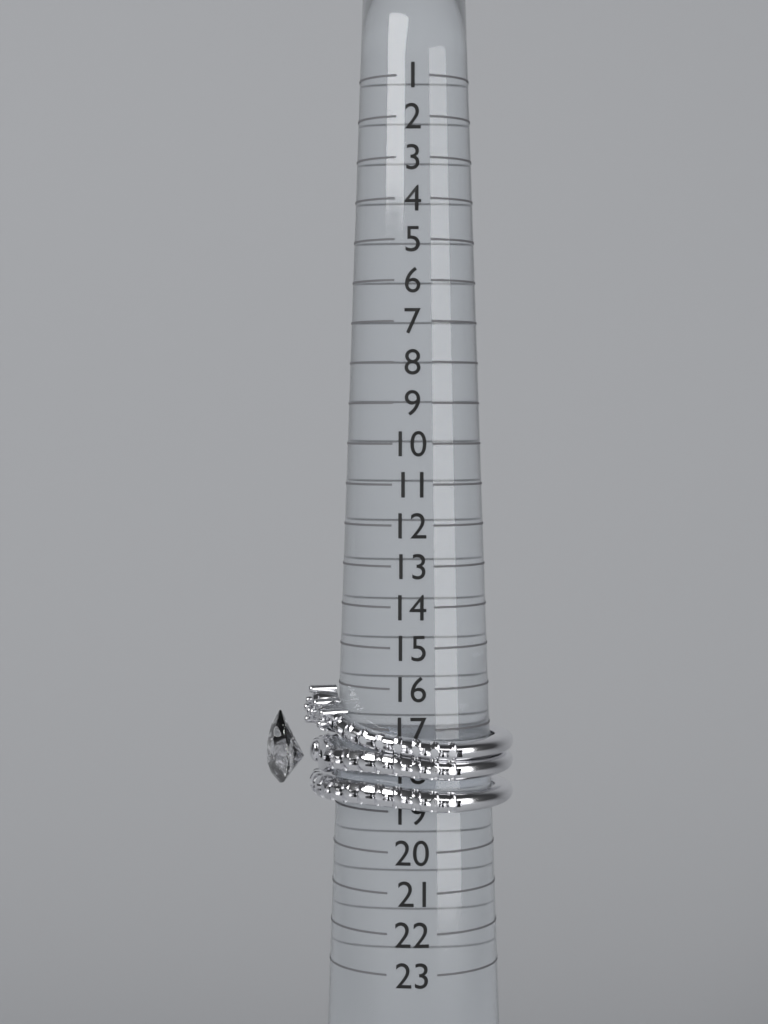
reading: 19 (no unit)
